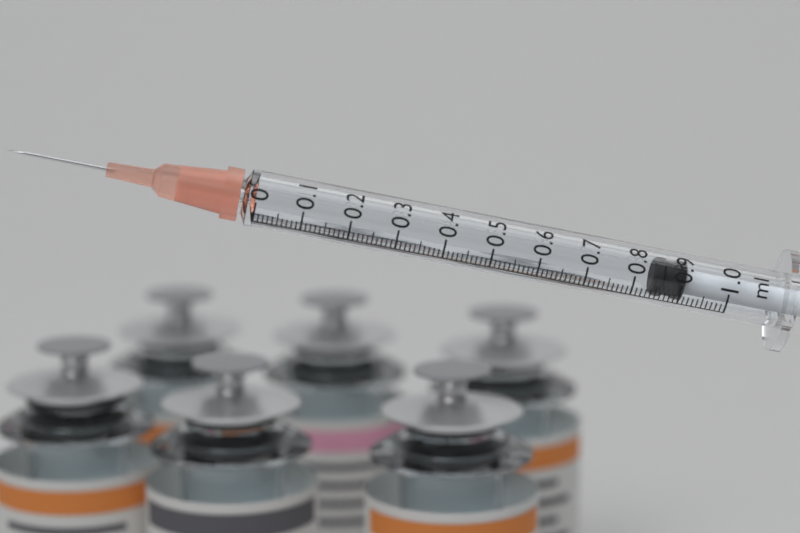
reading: 0.84 ml
